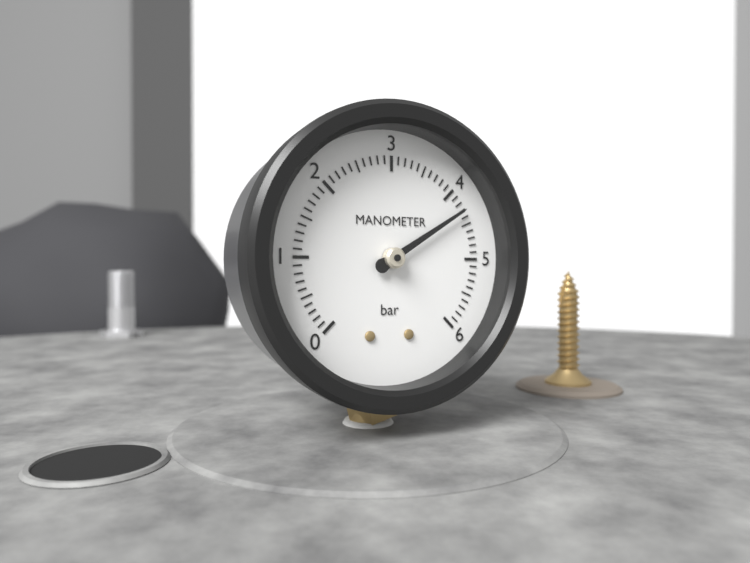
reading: 4.3 bar
